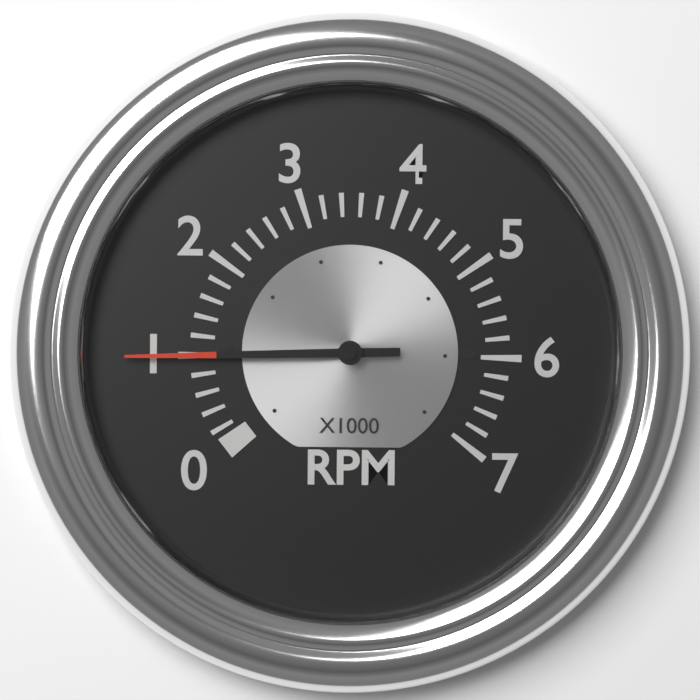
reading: 1.0 x1000 RPM
